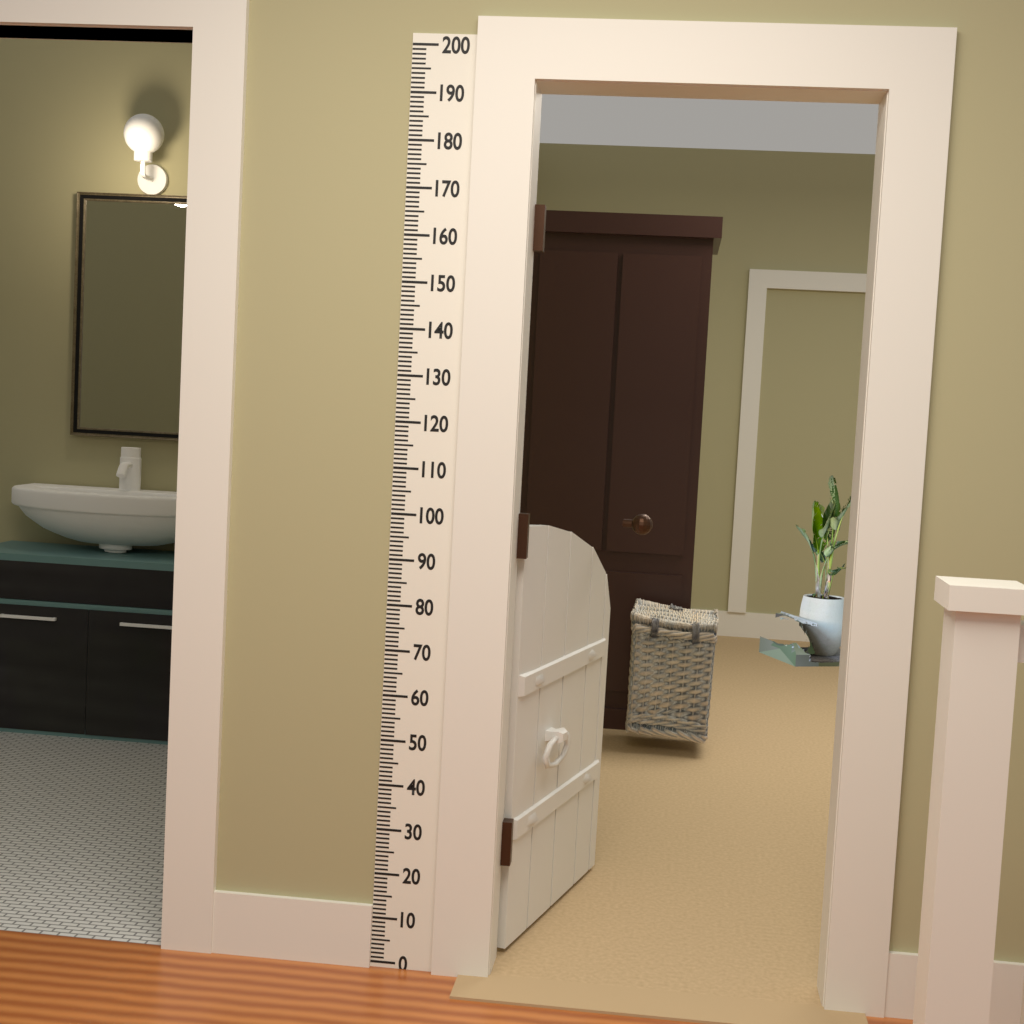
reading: 98 (no unit)
